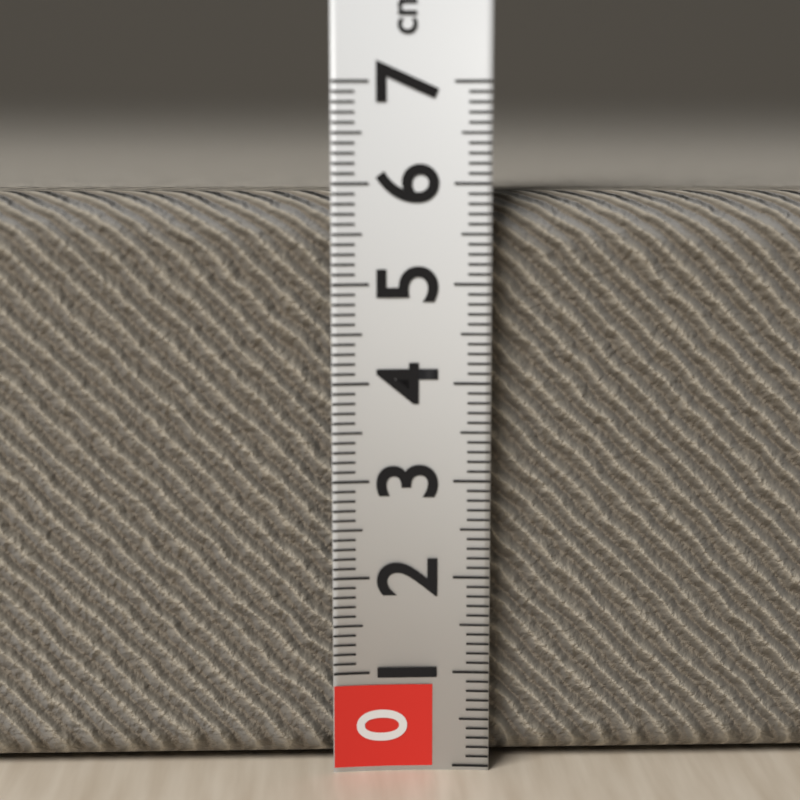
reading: 5.9 cm
